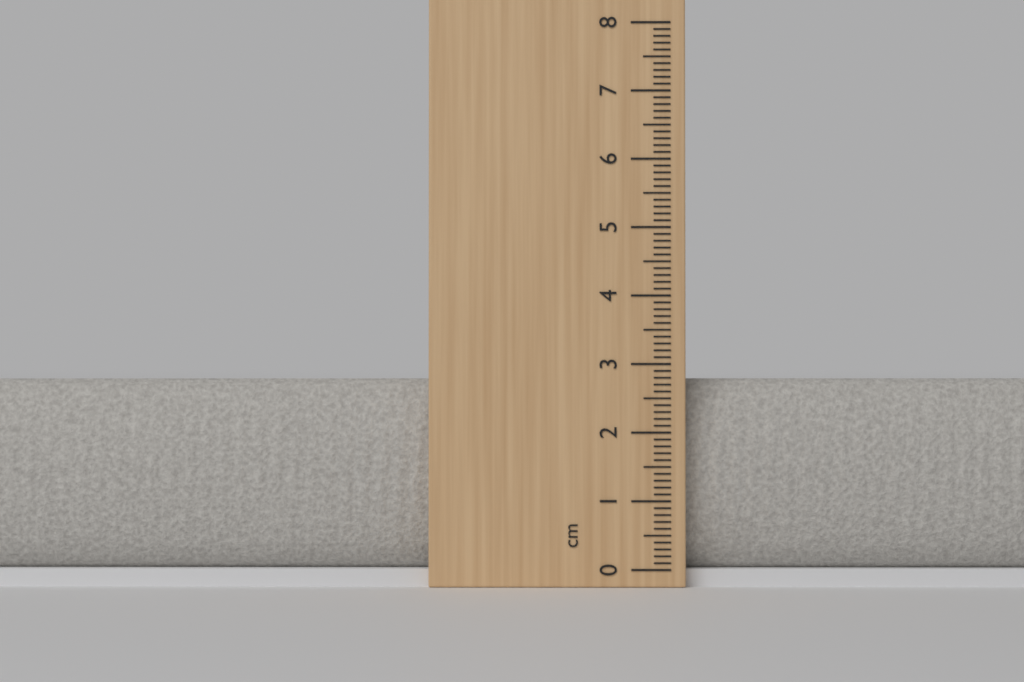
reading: 2.8 cm
